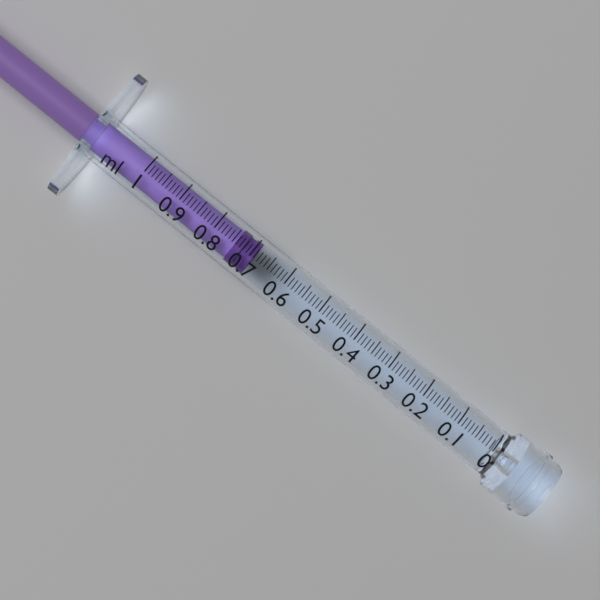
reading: 0.69 ml
